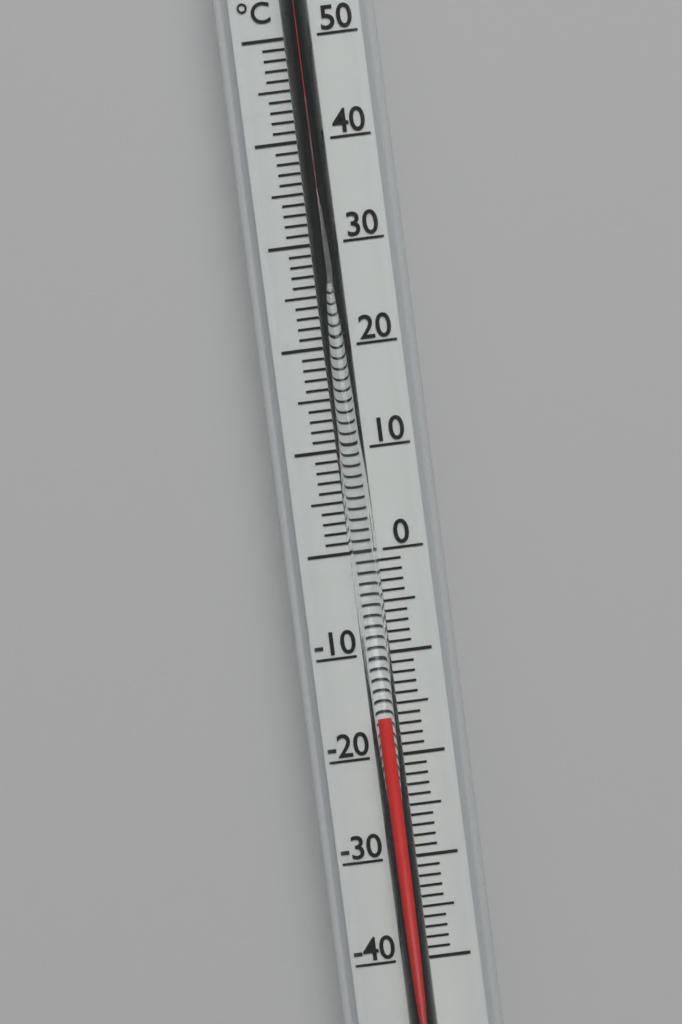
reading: -16 °C
